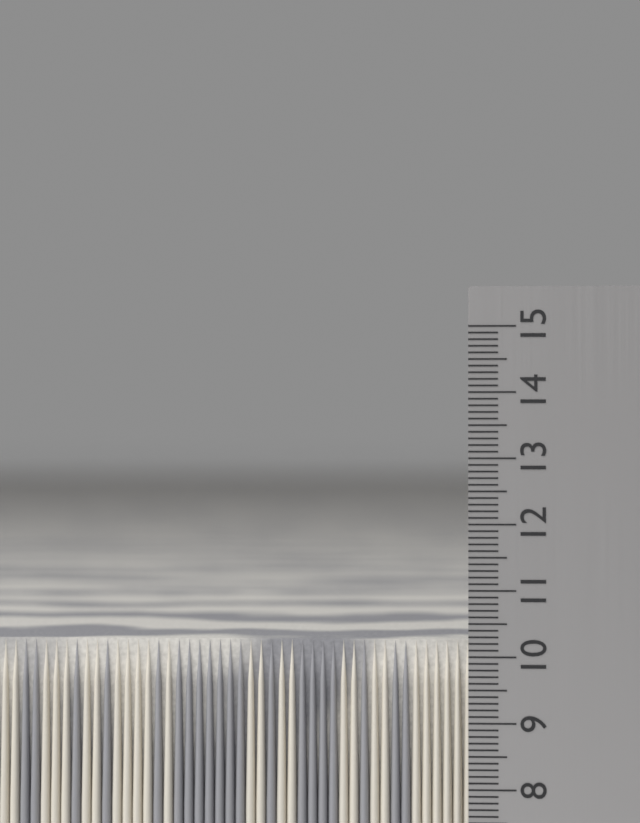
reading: 10.2 cm
